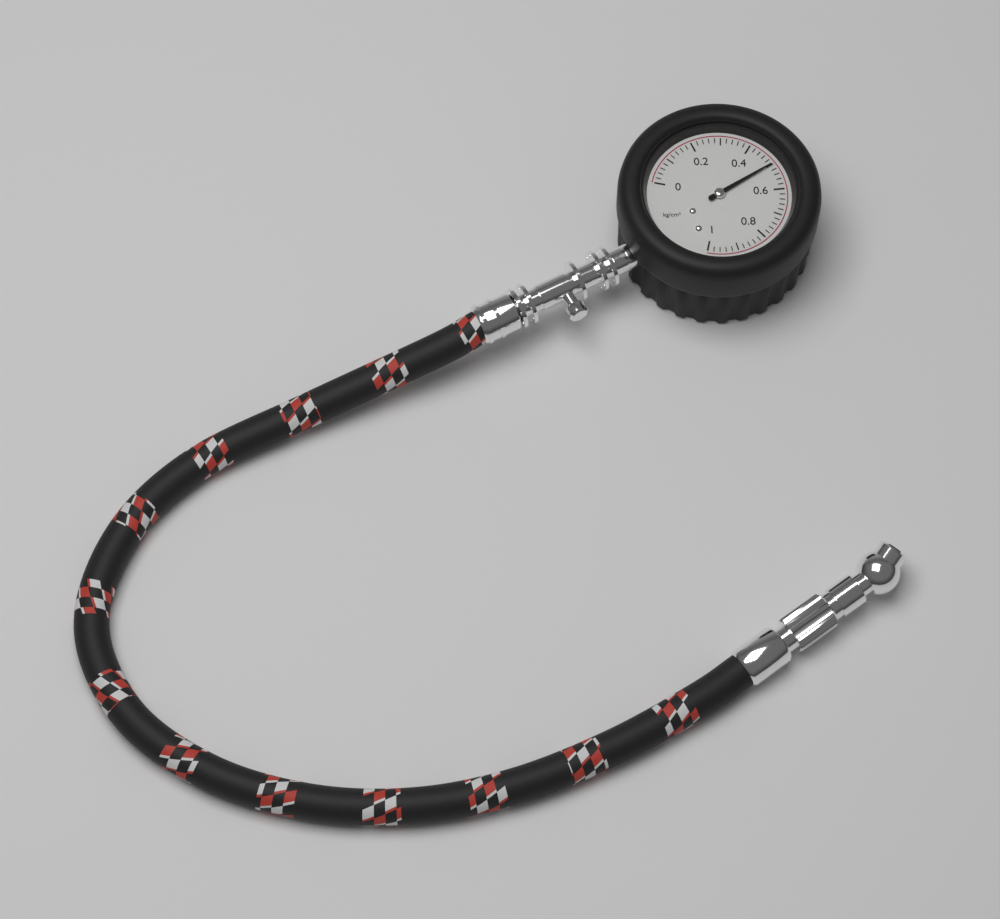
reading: 0.50 kg/cm²
